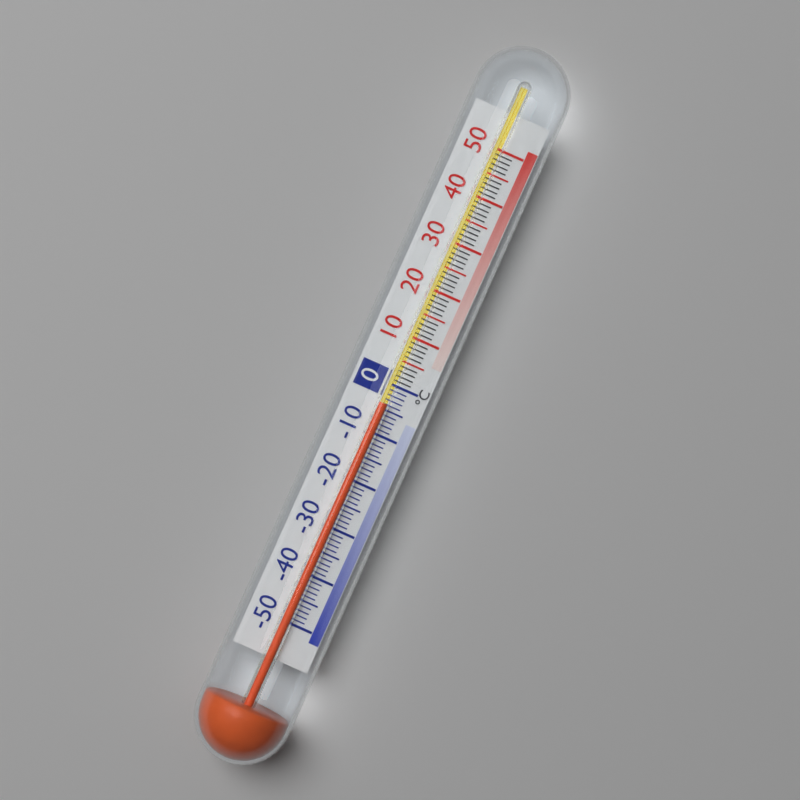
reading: -4 °C
